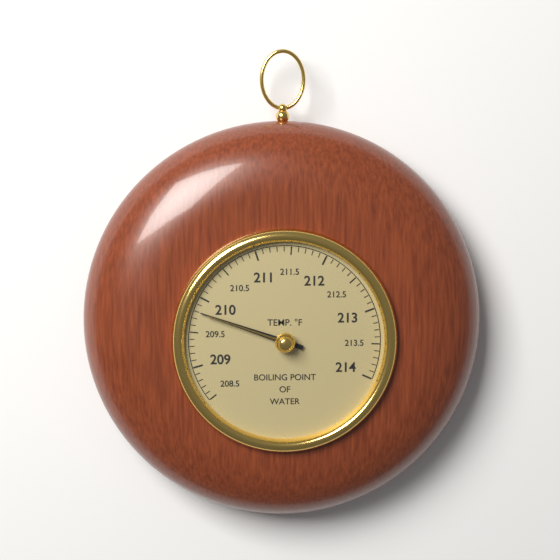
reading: 209.8 °F
